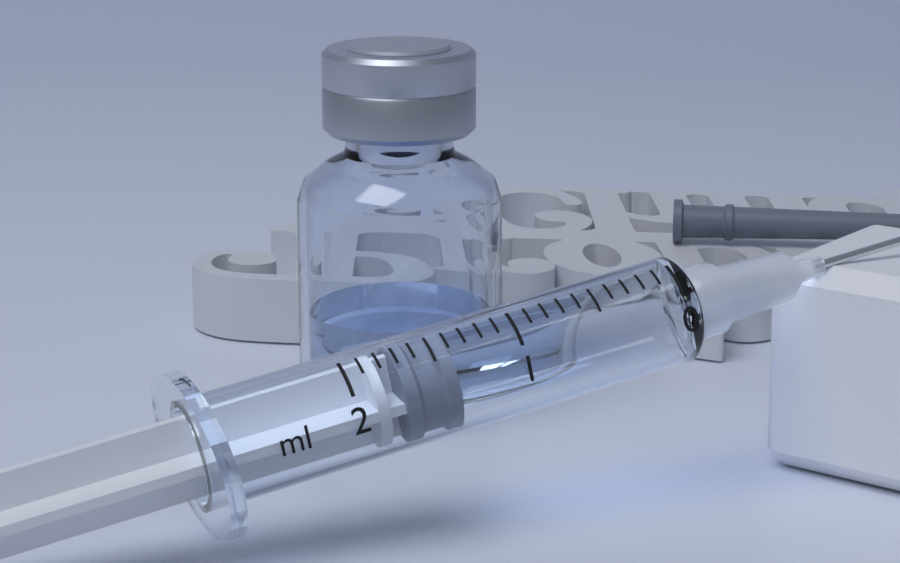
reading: 1.4 ml
